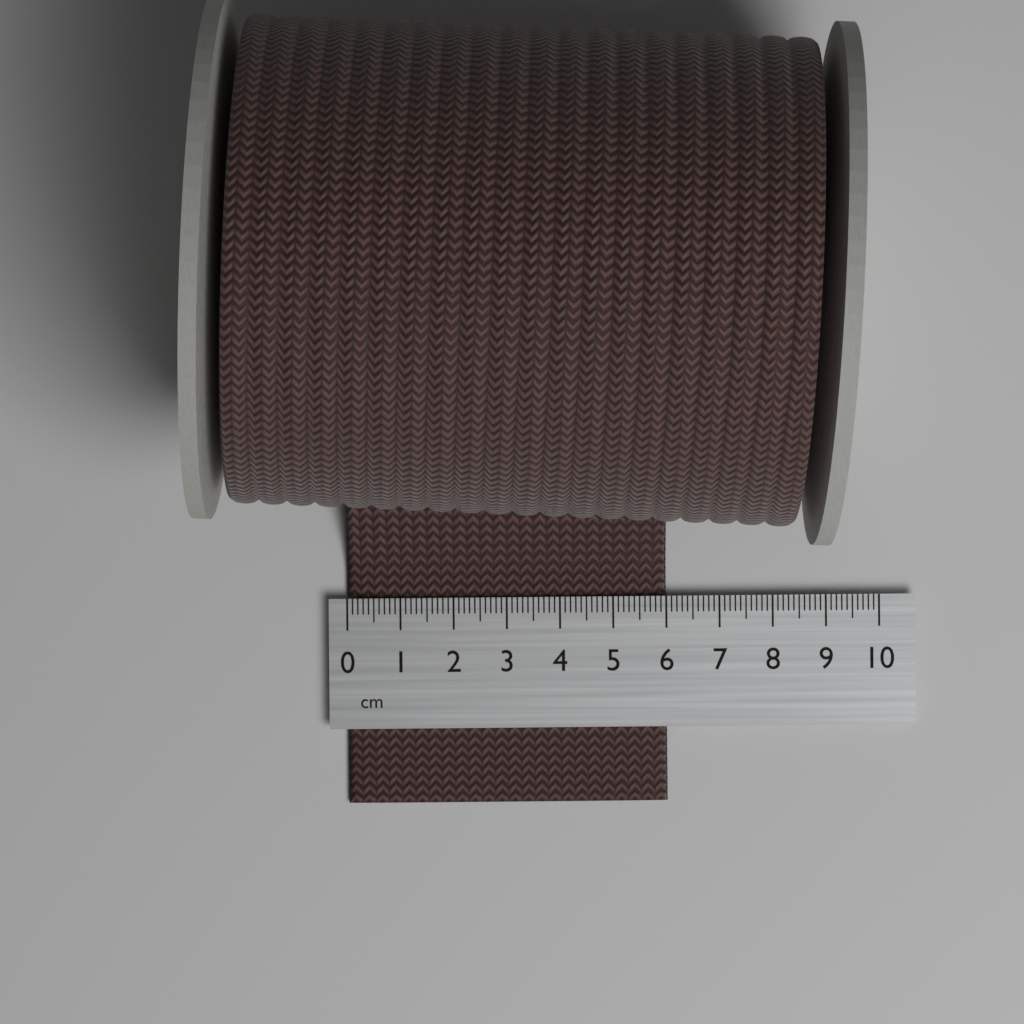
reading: 6.0 cm
